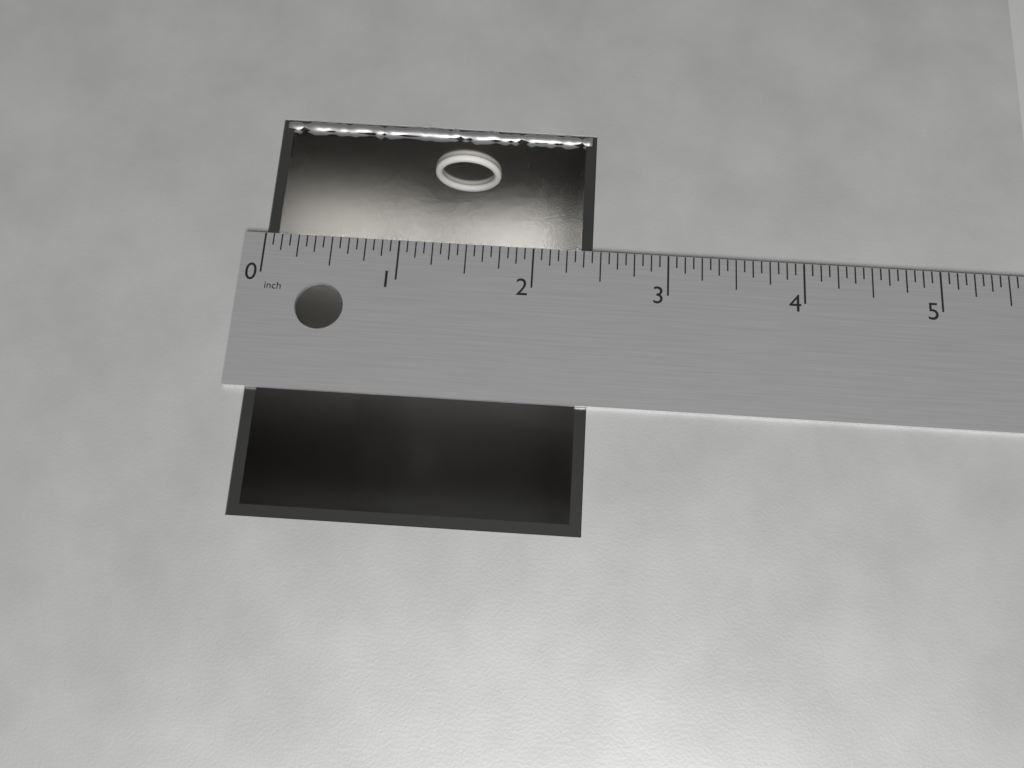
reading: 2.4375 in
